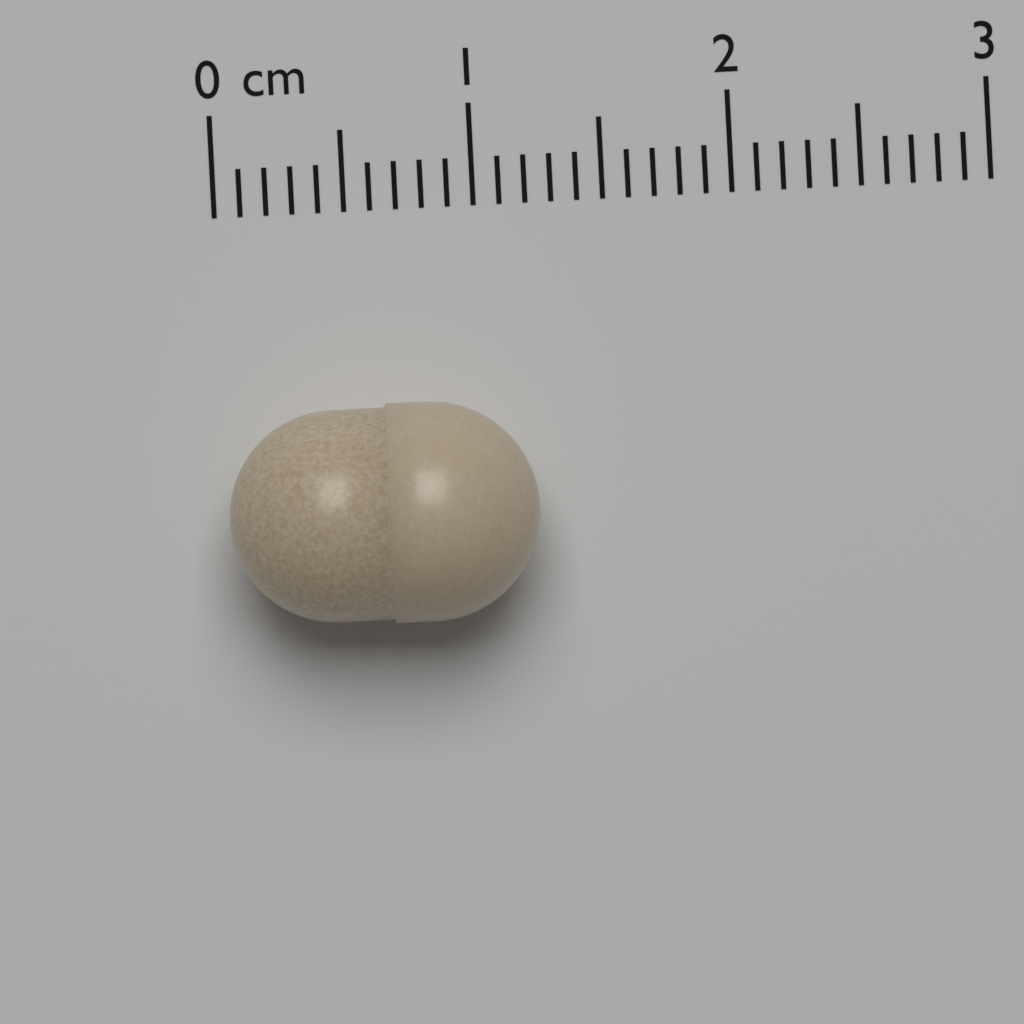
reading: 1.2 cm
